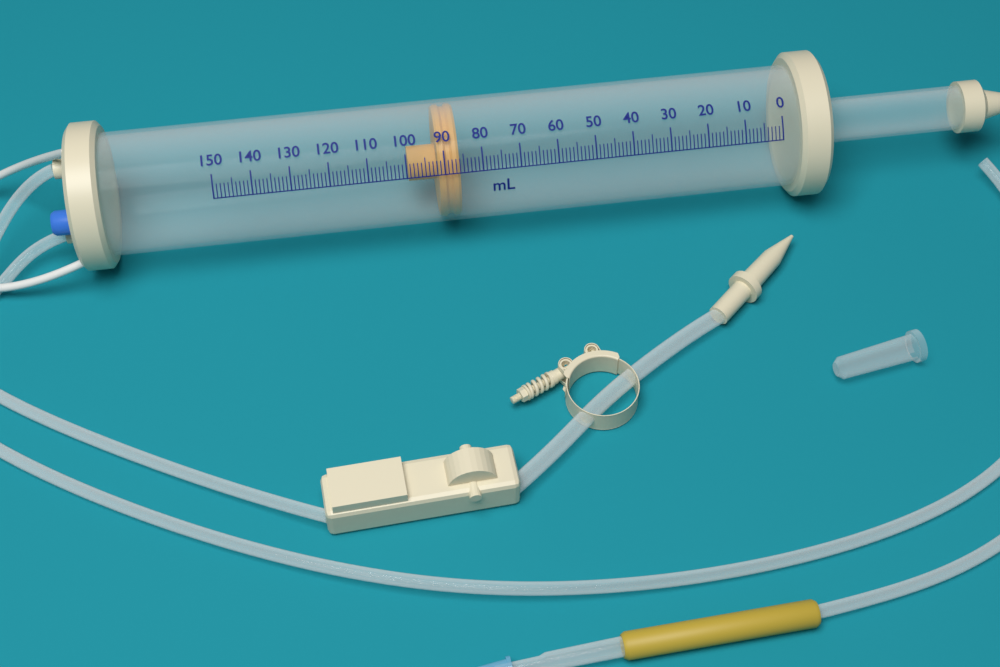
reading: 86 ml
